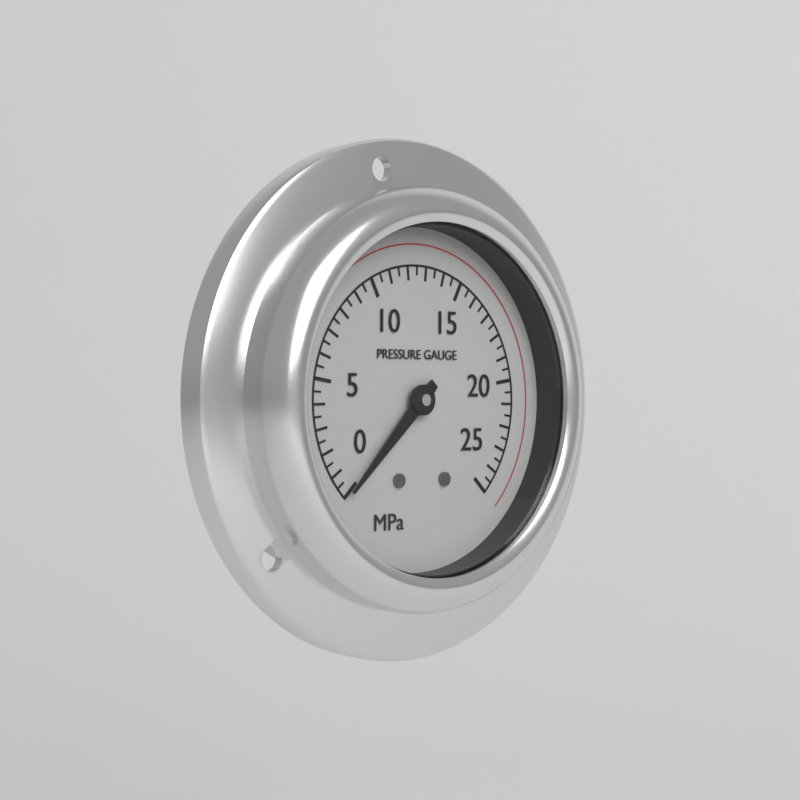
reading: 0.0 MPa
